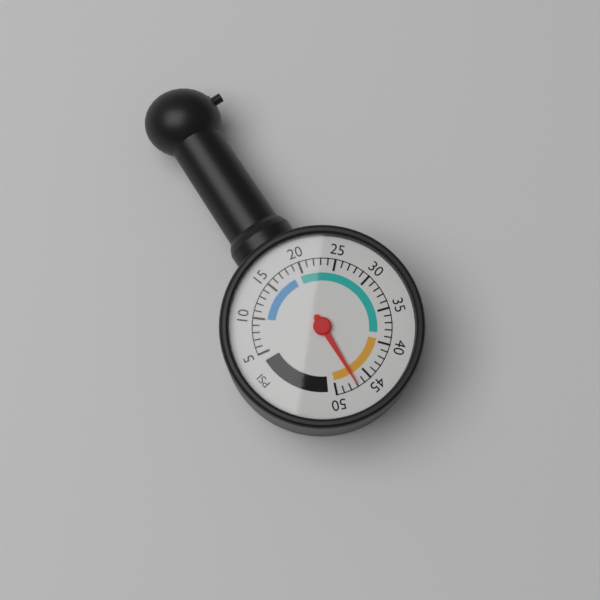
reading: 47 psi
